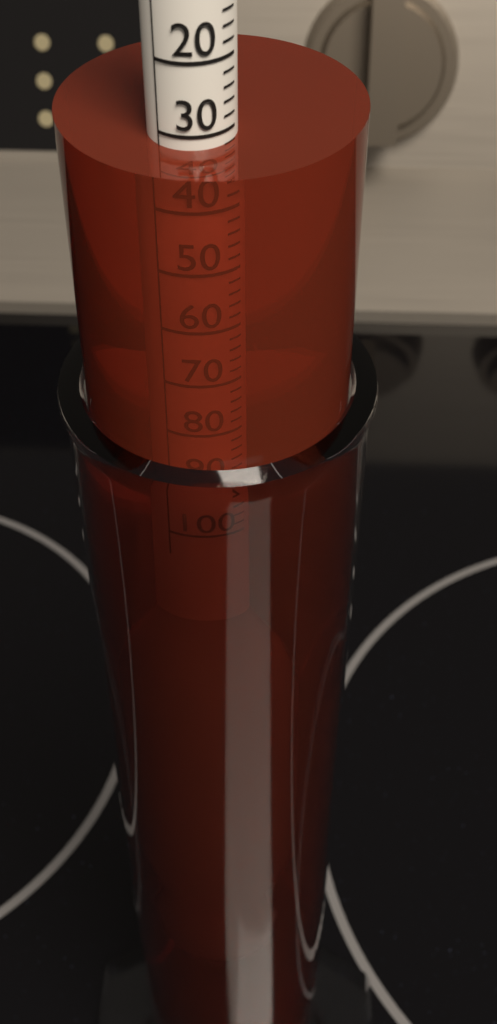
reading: 32 (no unit)
